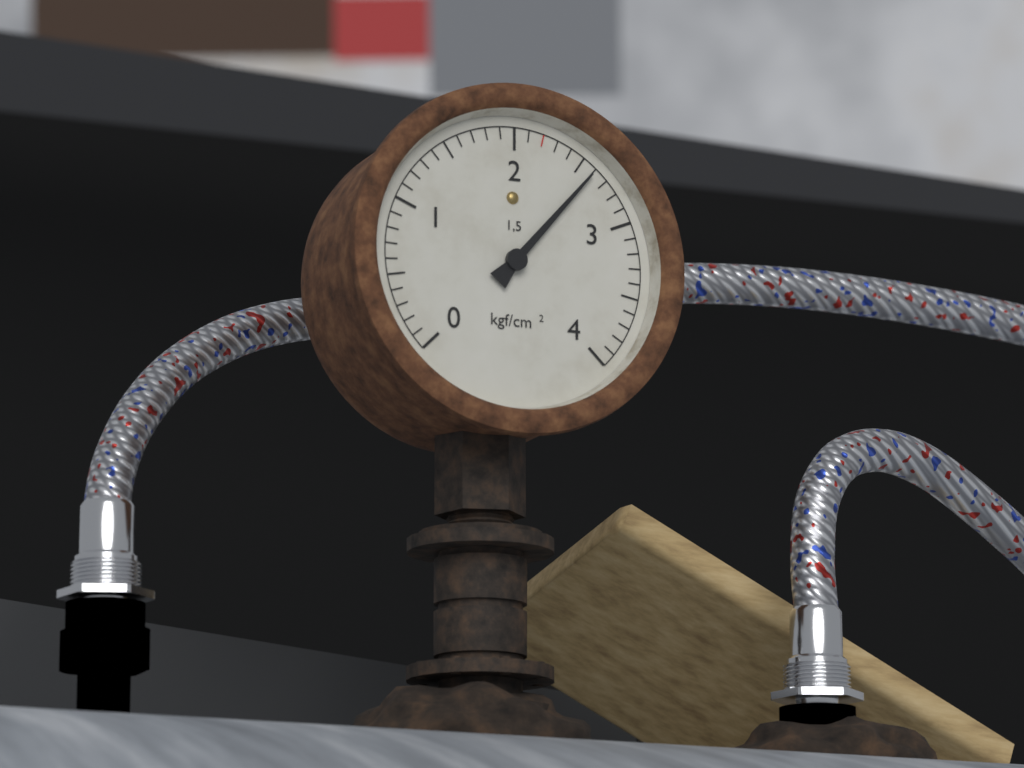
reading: 2.6 kgf/cm²
